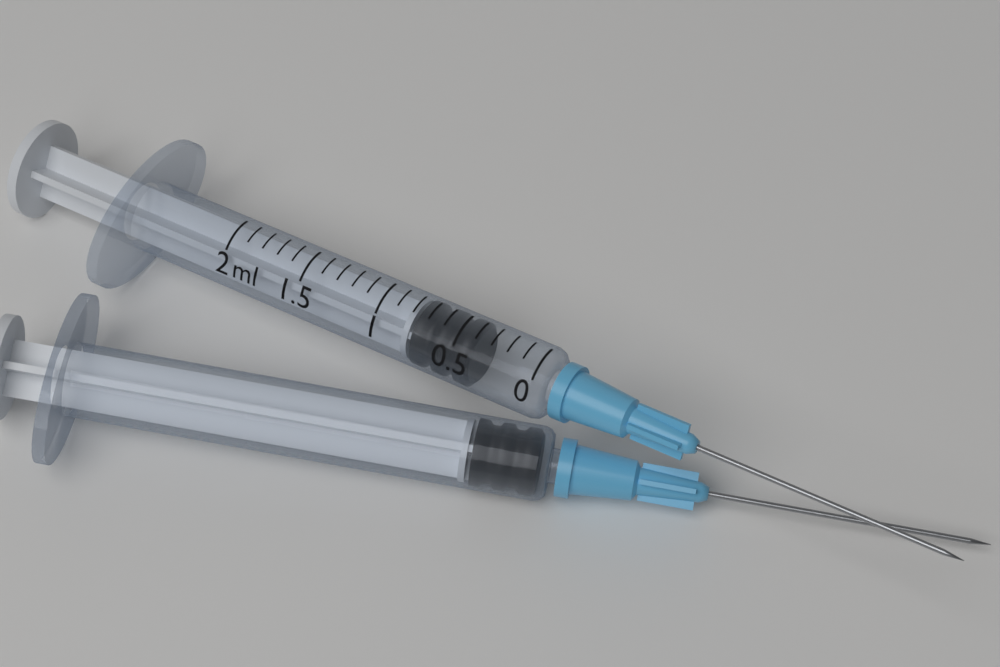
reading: 0.4 ml
